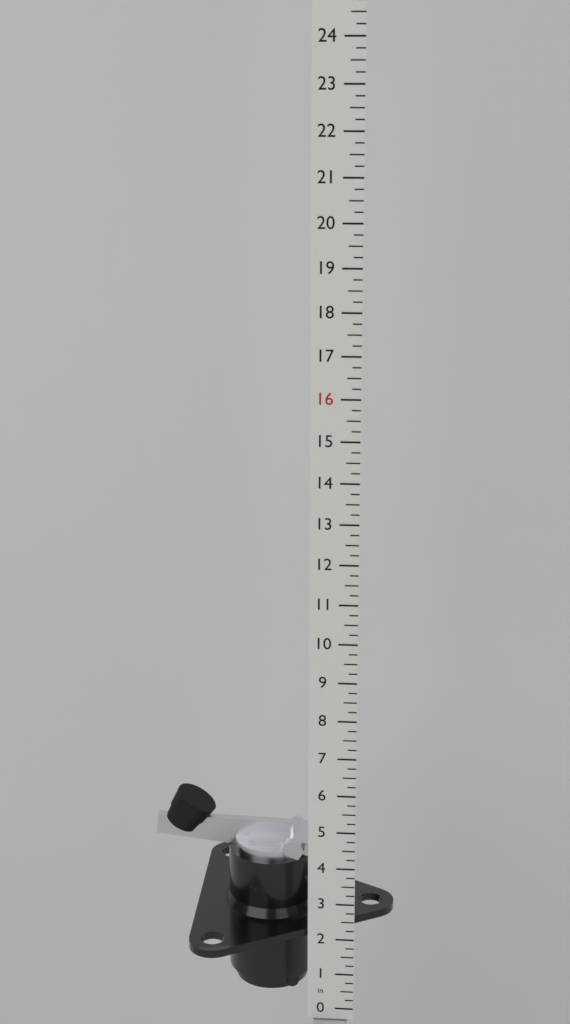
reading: 5.25 in
